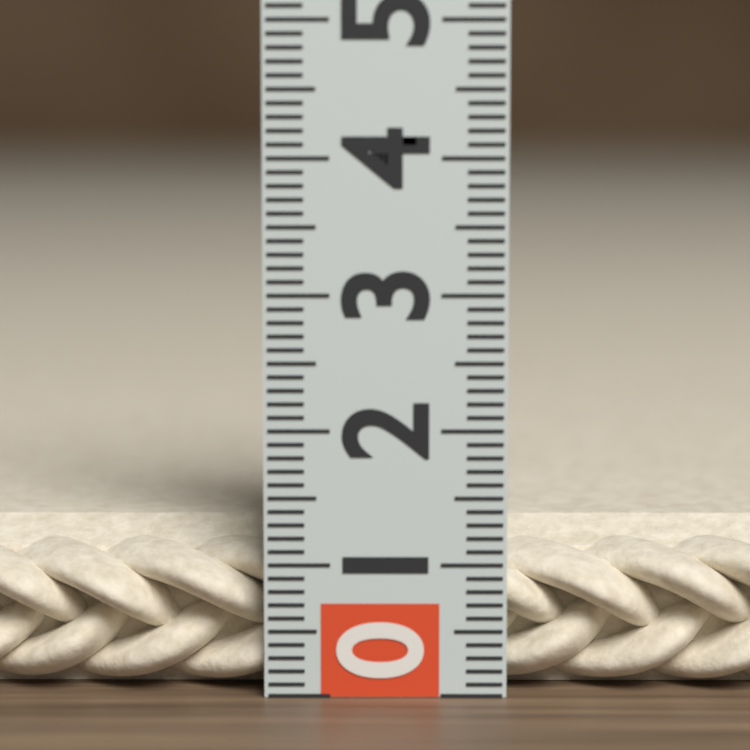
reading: 1.2 (no unit)
